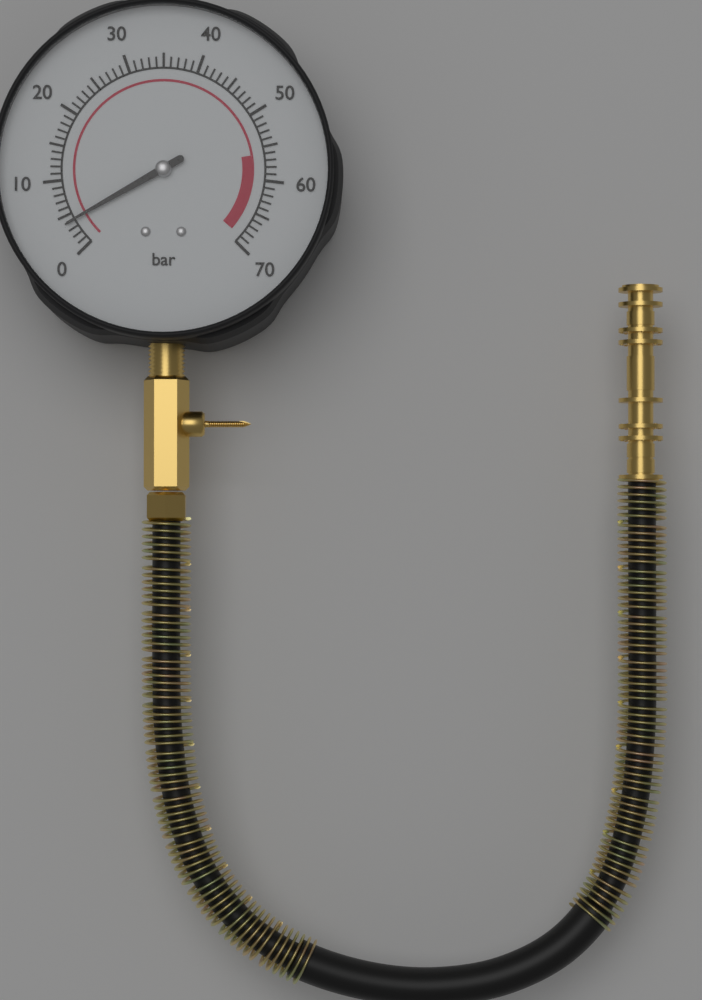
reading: 4 bar
